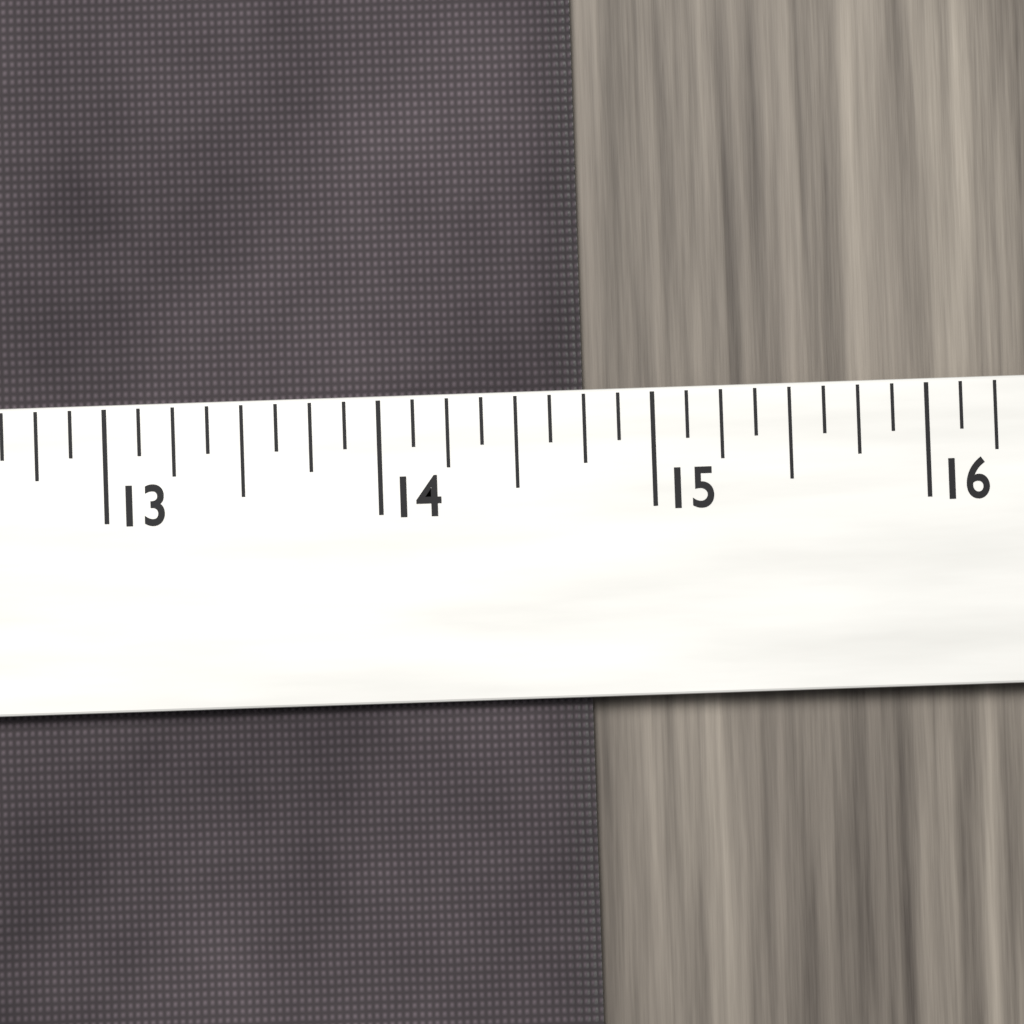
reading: 14.750 (no unit)
